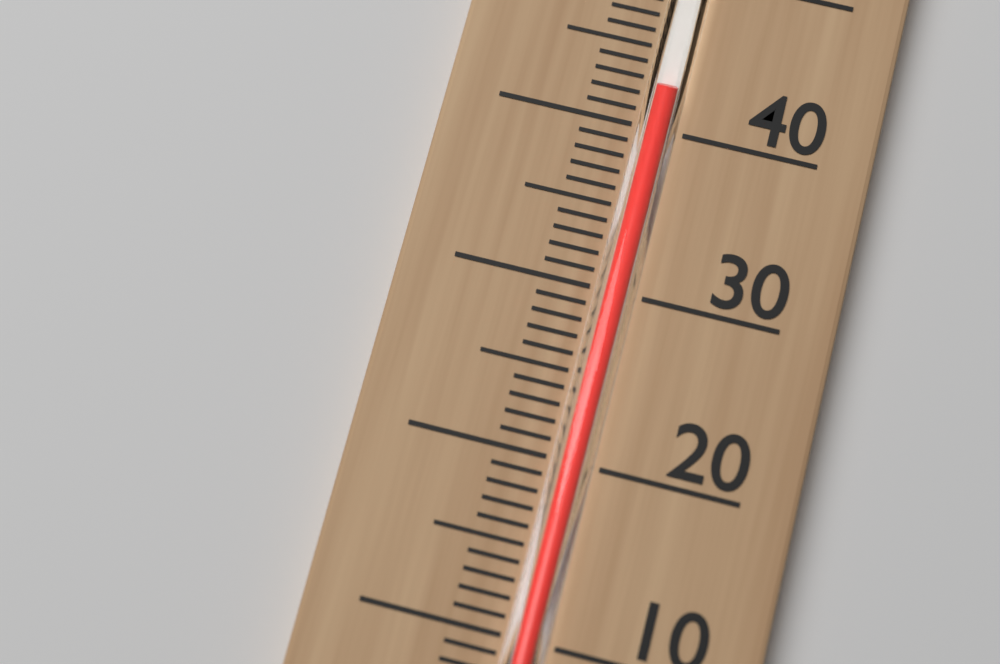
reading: 42 °C
